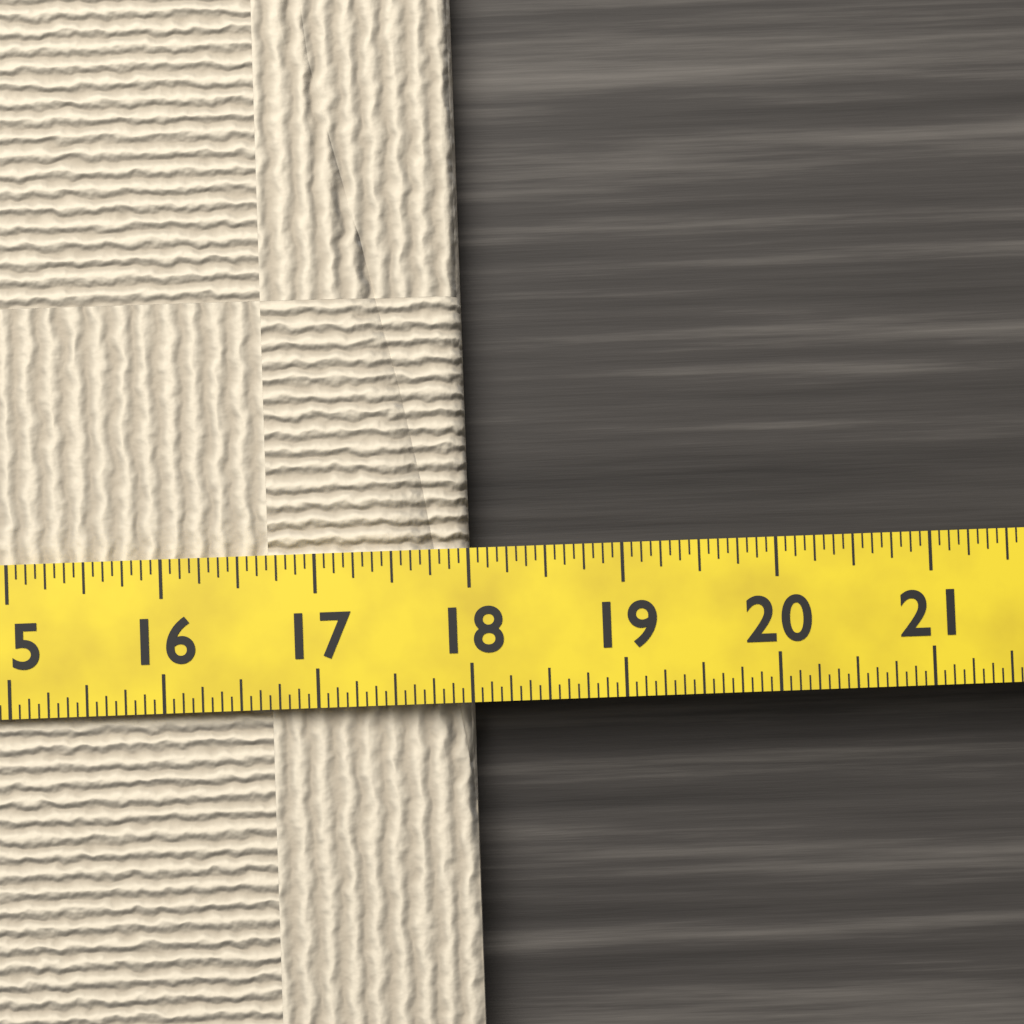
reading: 18.0000 (no unit)
